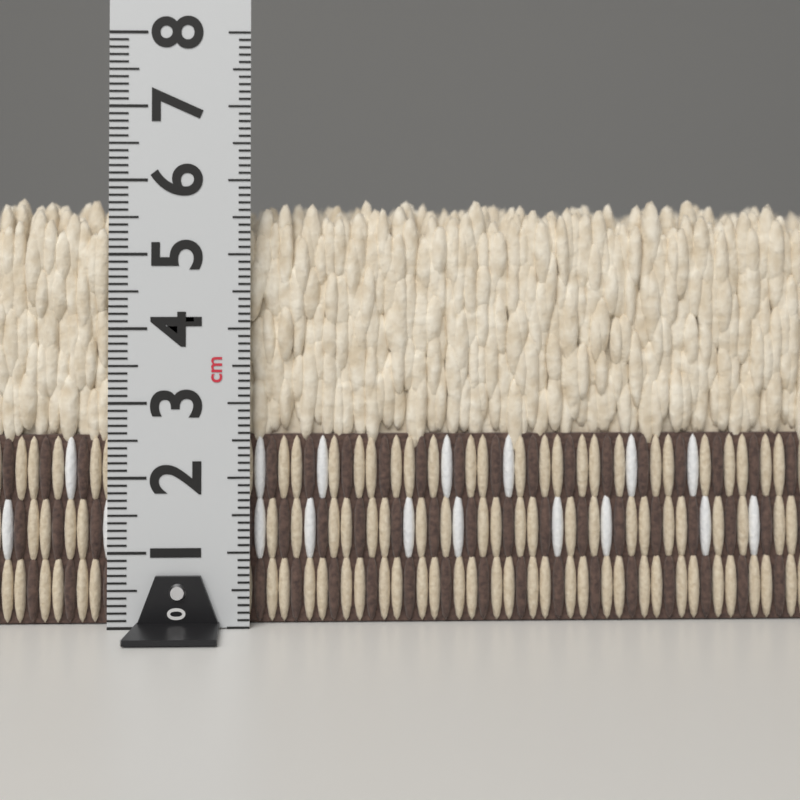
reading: 5.8 cm
